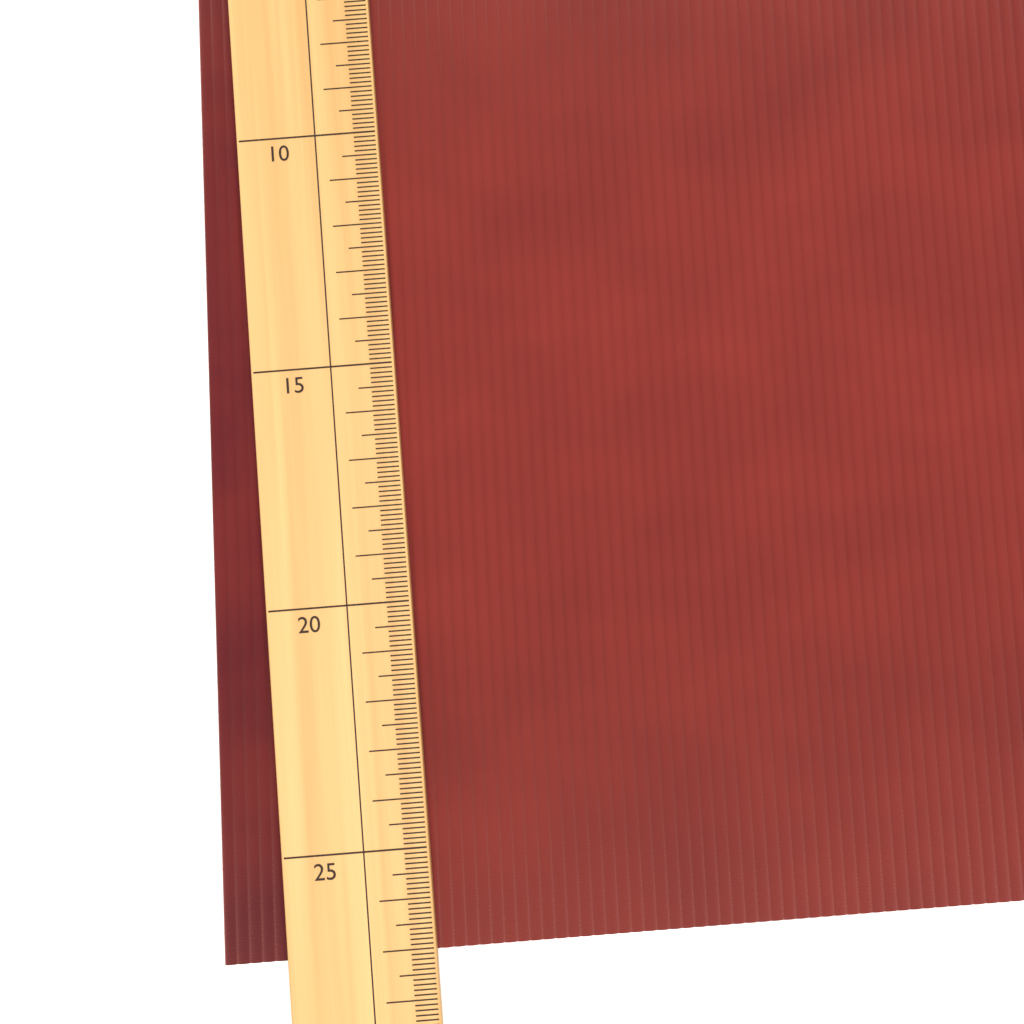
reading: 27.1 (no unit)
